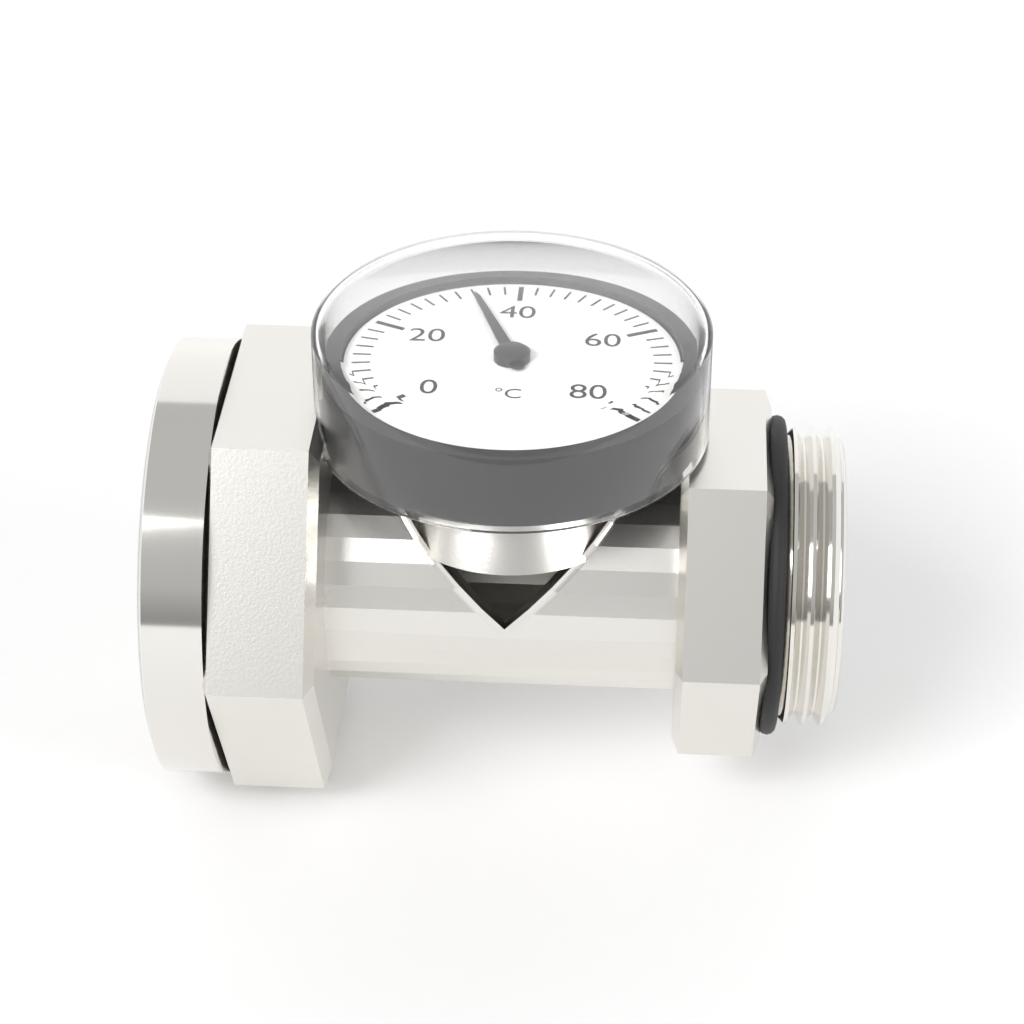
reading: 34 °C
